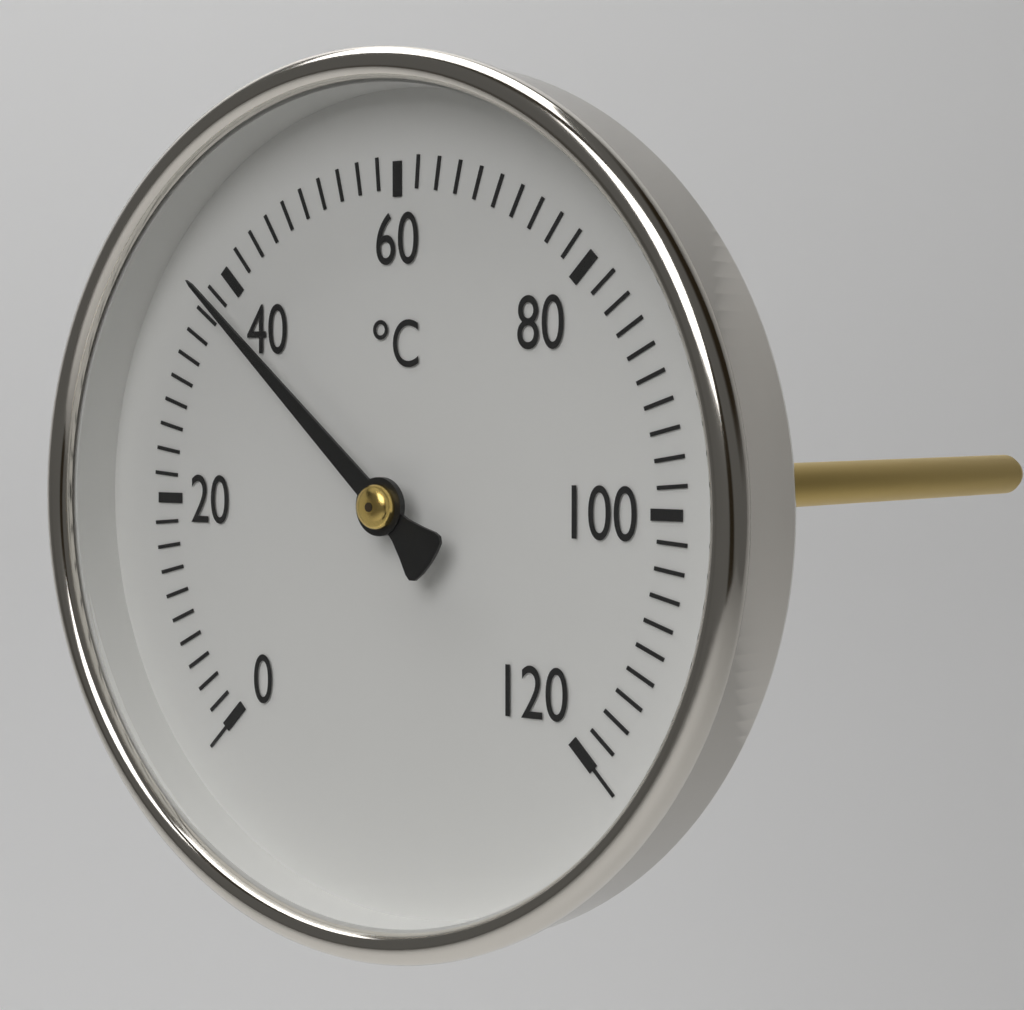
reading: 38 °C
